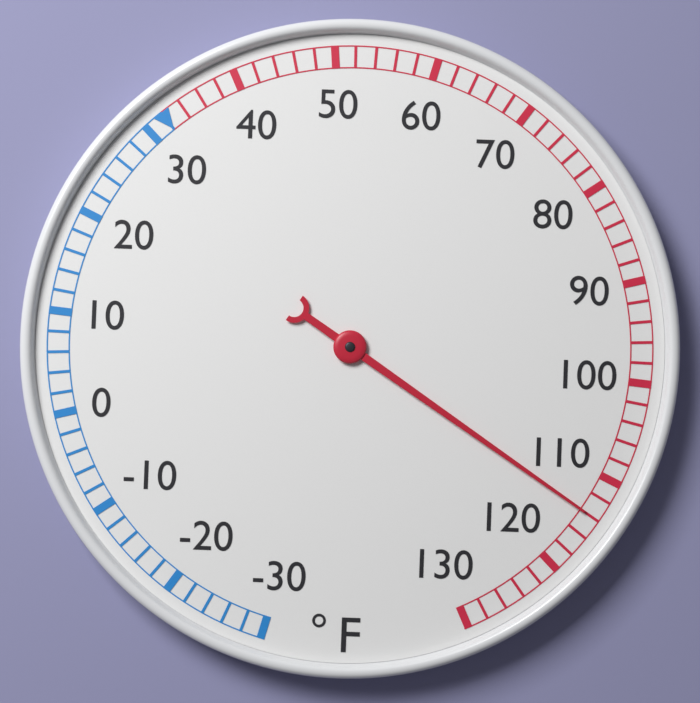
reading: 114 °F
